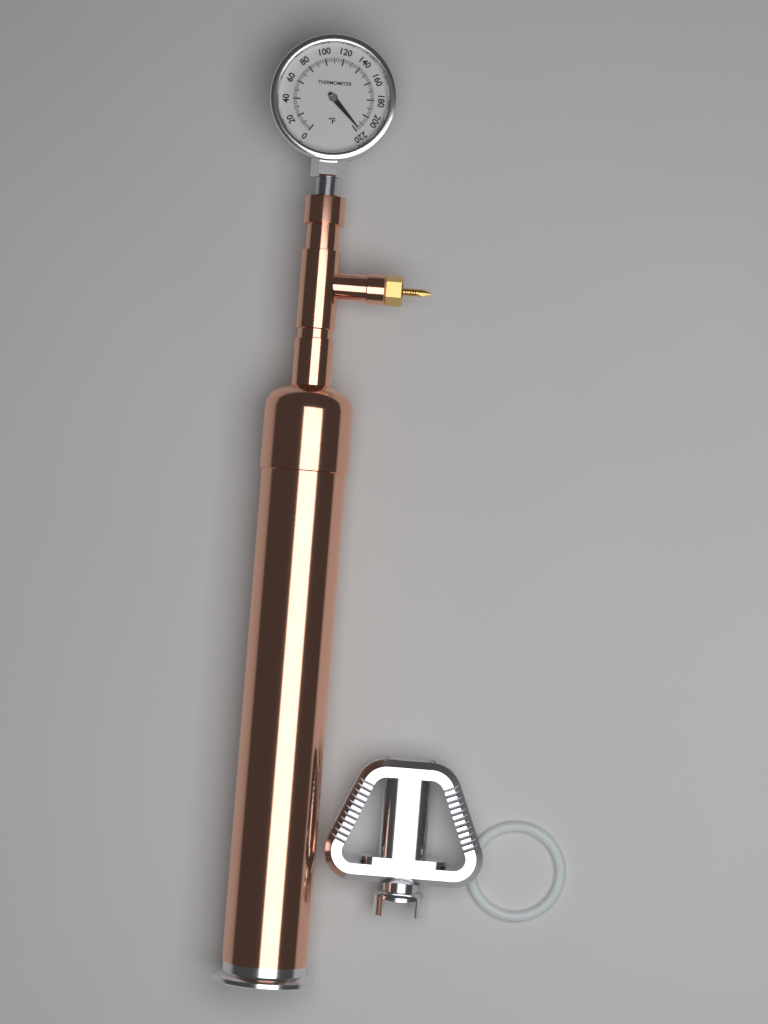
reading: 216 °F
